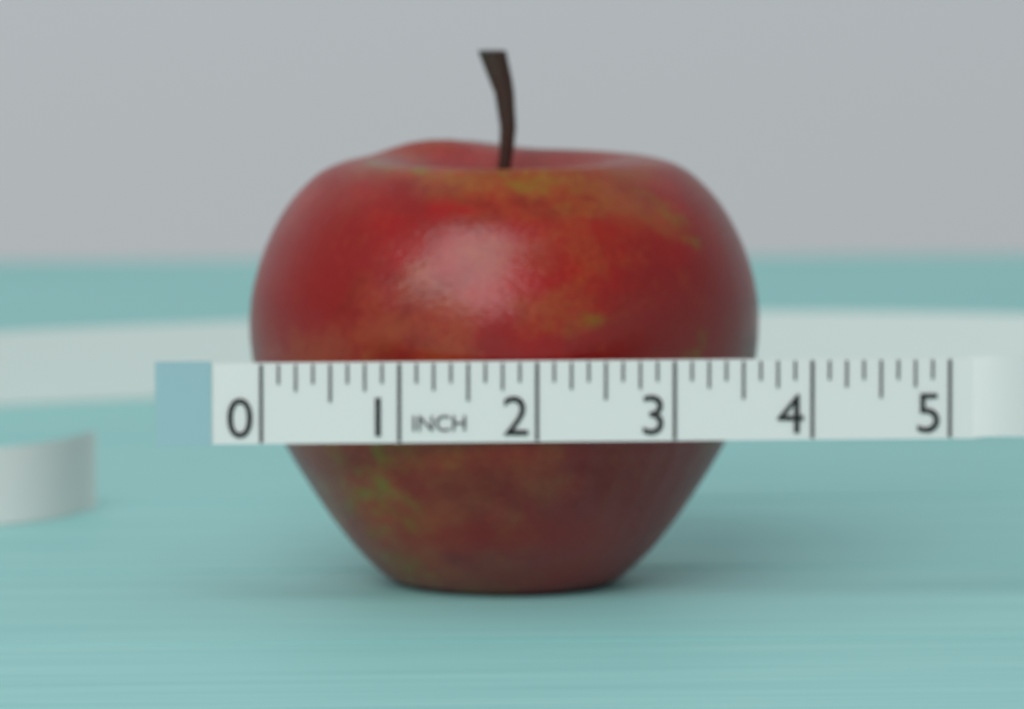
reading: 3.750 in
